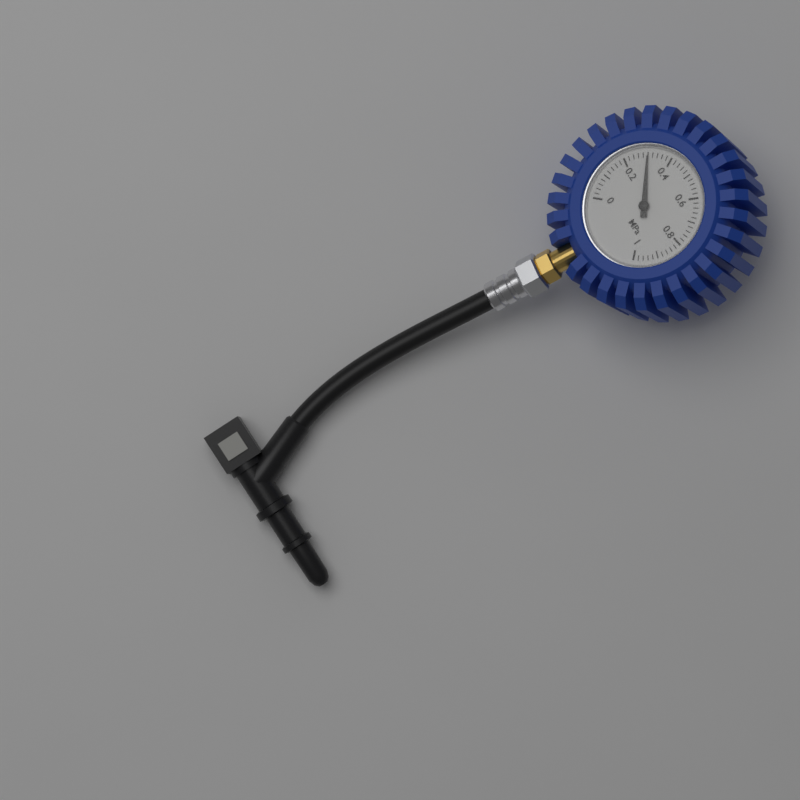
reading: 0.30 MPa
